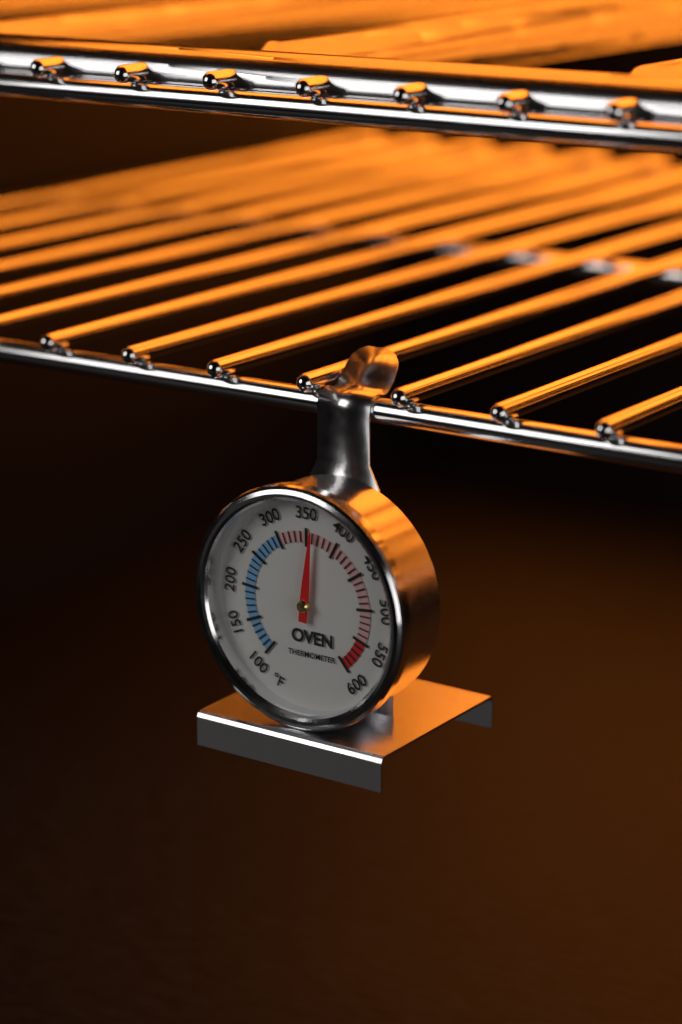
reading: 360 °F
